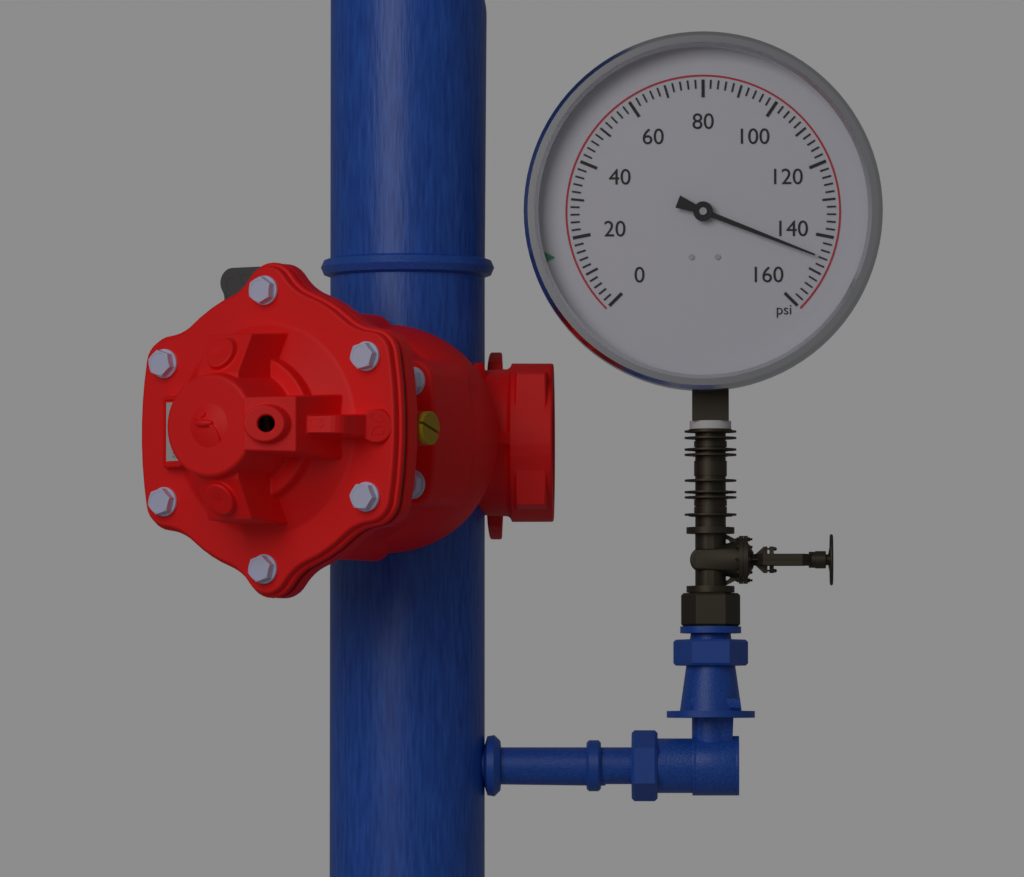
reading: 146 psi
